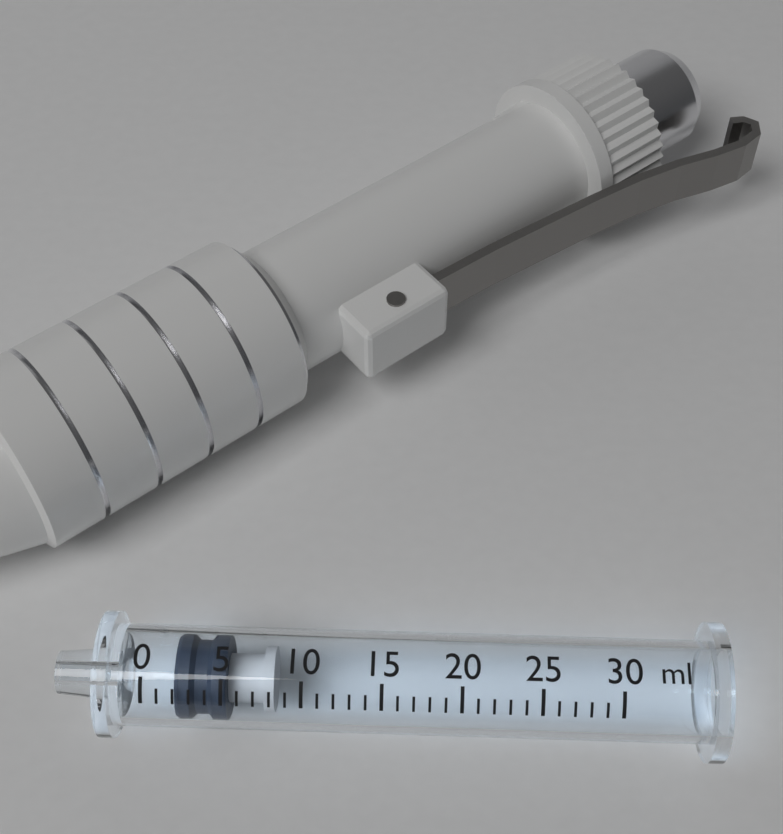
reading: 2 ml
